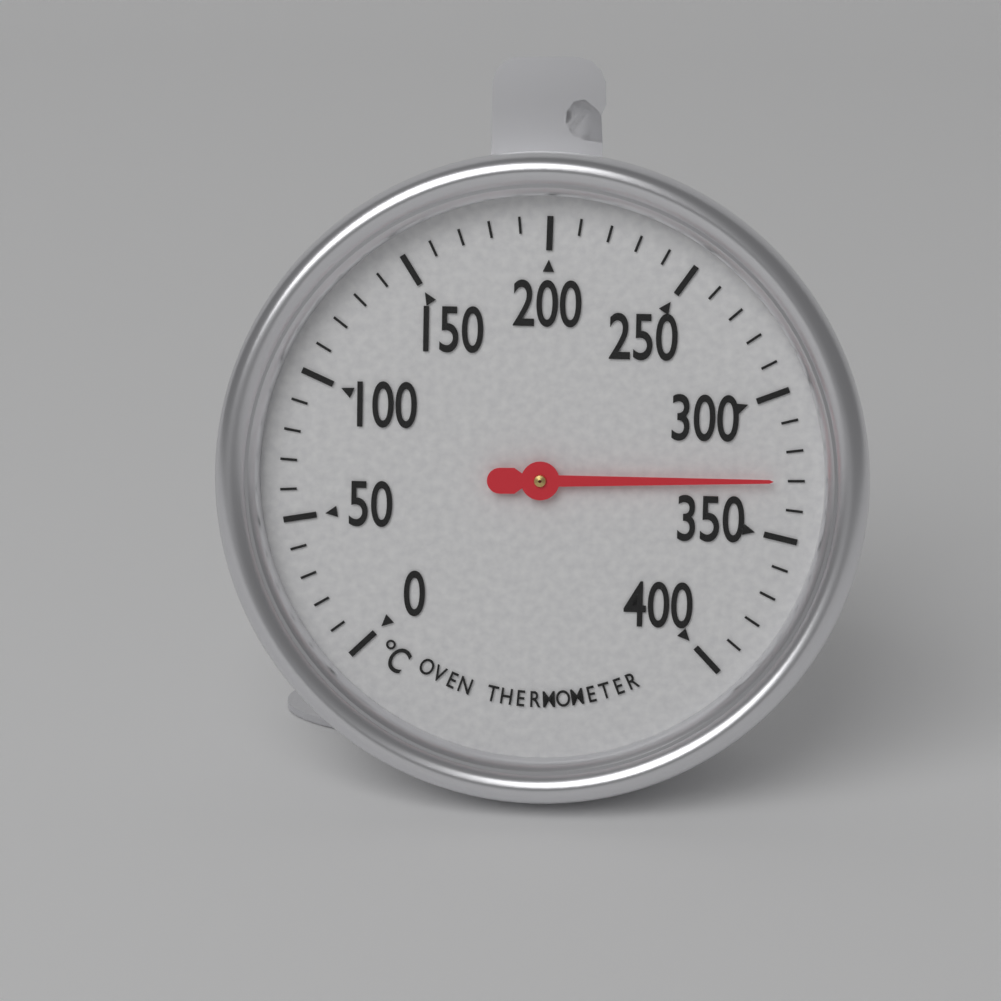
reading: 330 °C
